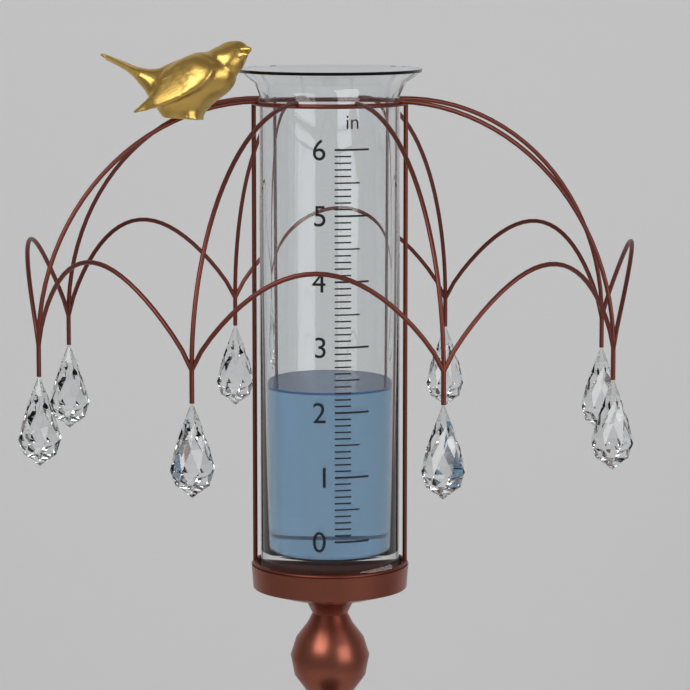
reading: 2.3 in
